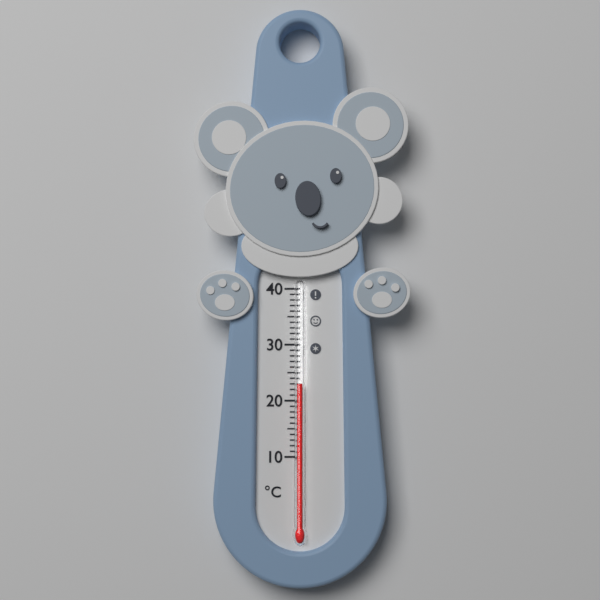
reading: 23 °C
